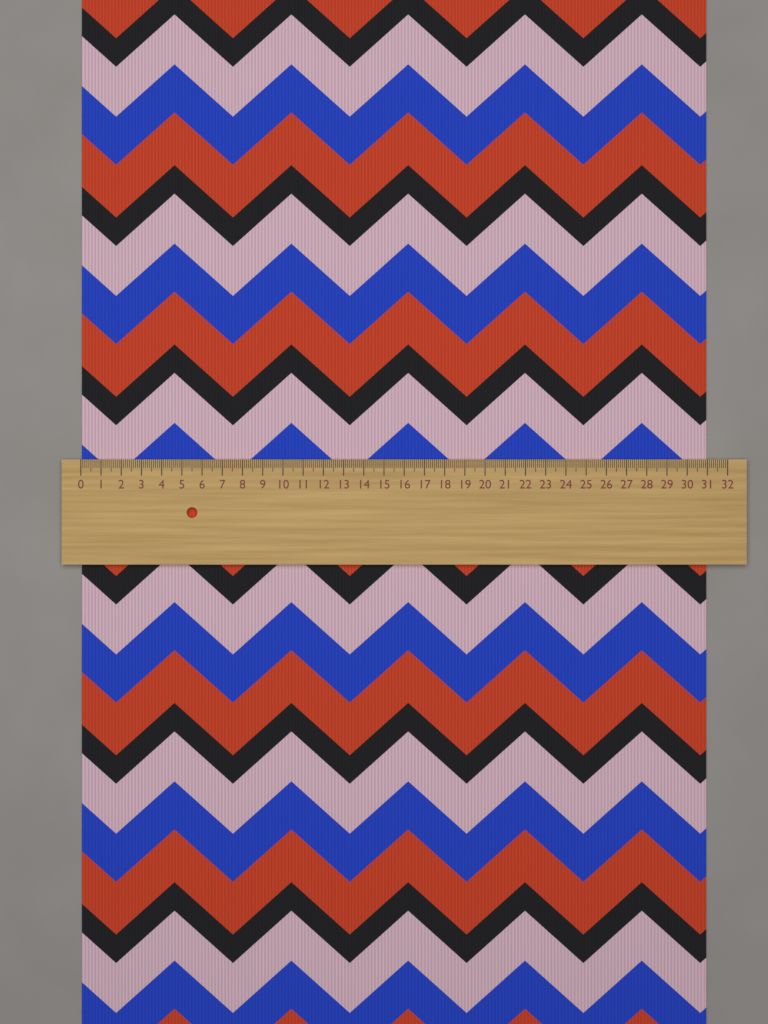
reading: 31.0 (no unit)
